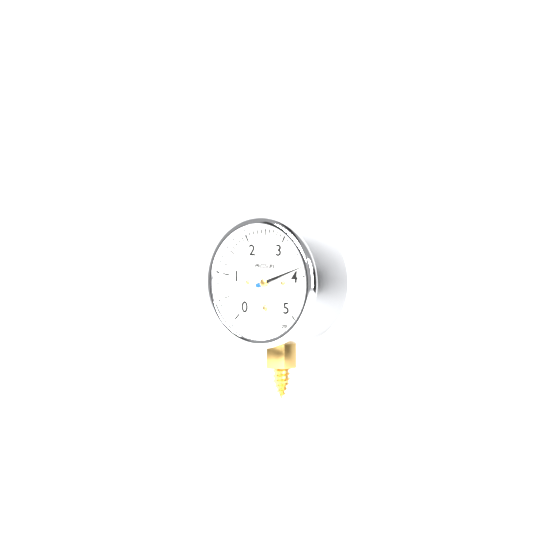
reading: 3.8 psi
